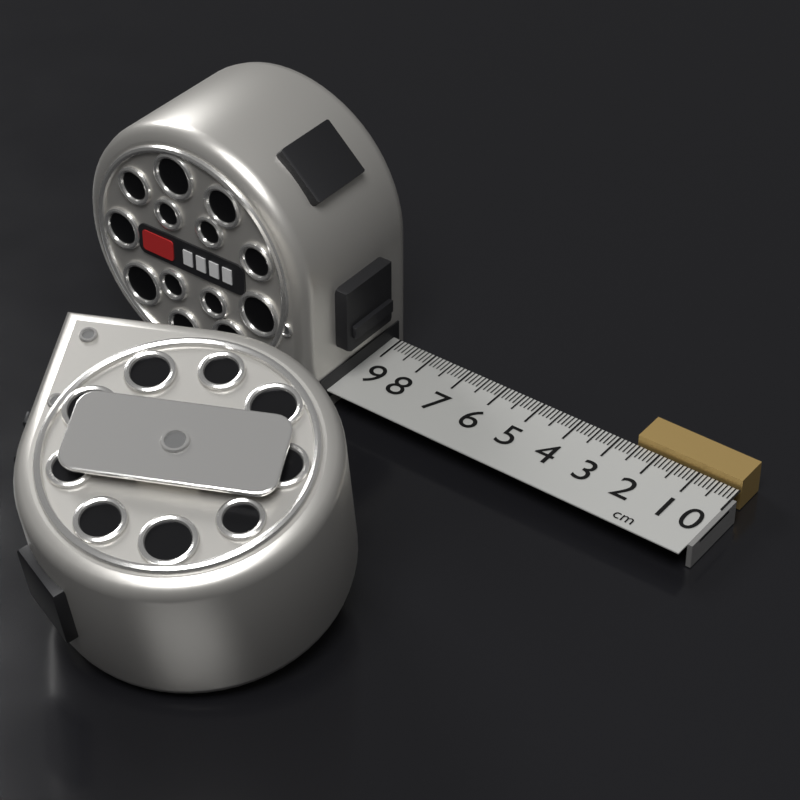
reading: 2.6 cm
